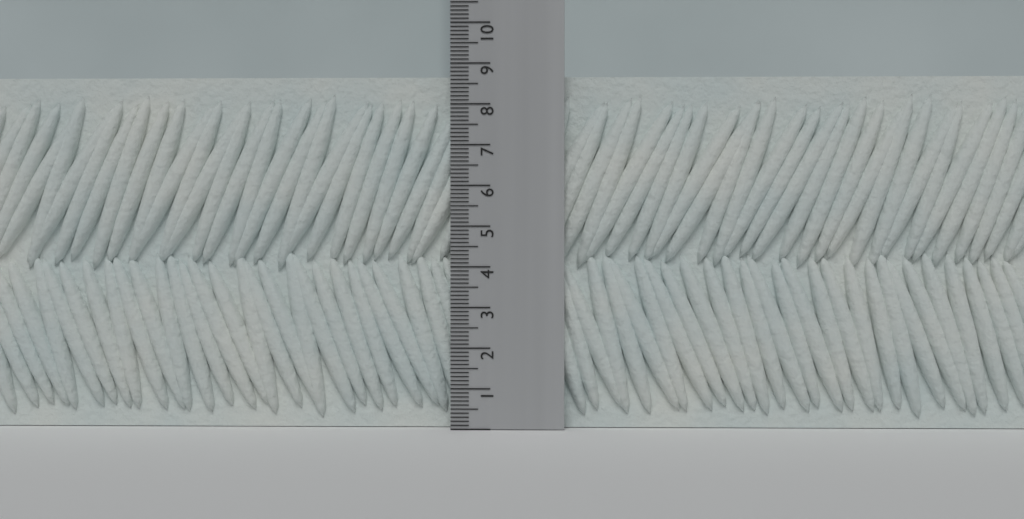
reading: 8.7 (no unit)
